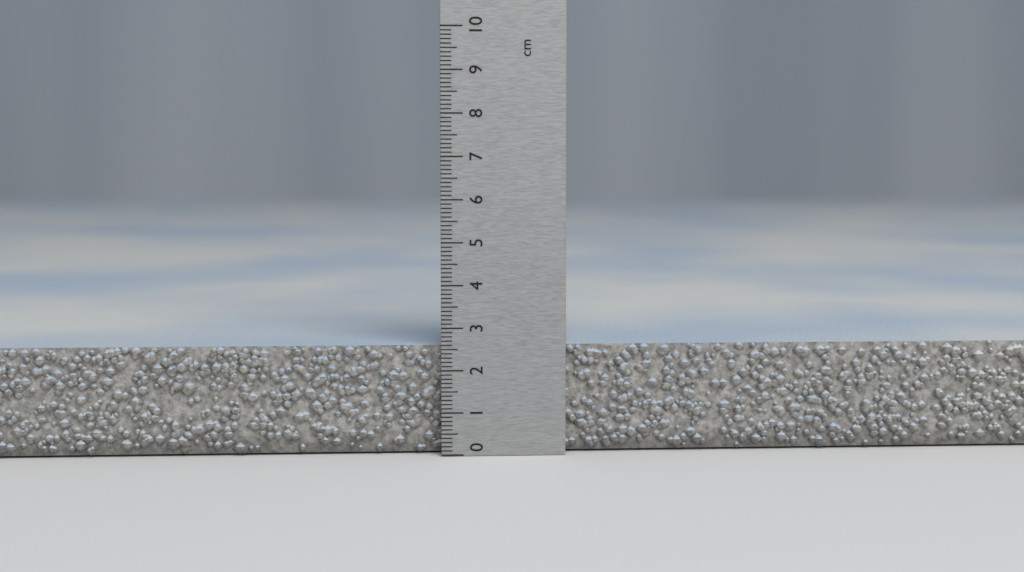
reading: 2.6 cm
